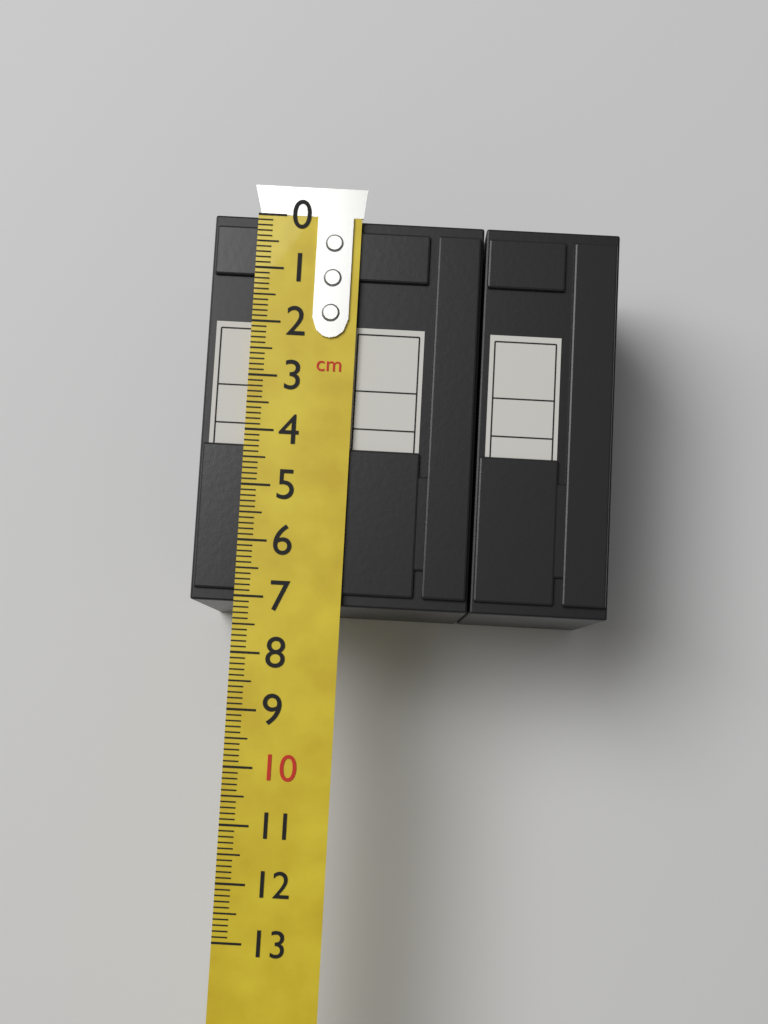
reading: 7.1 cm
